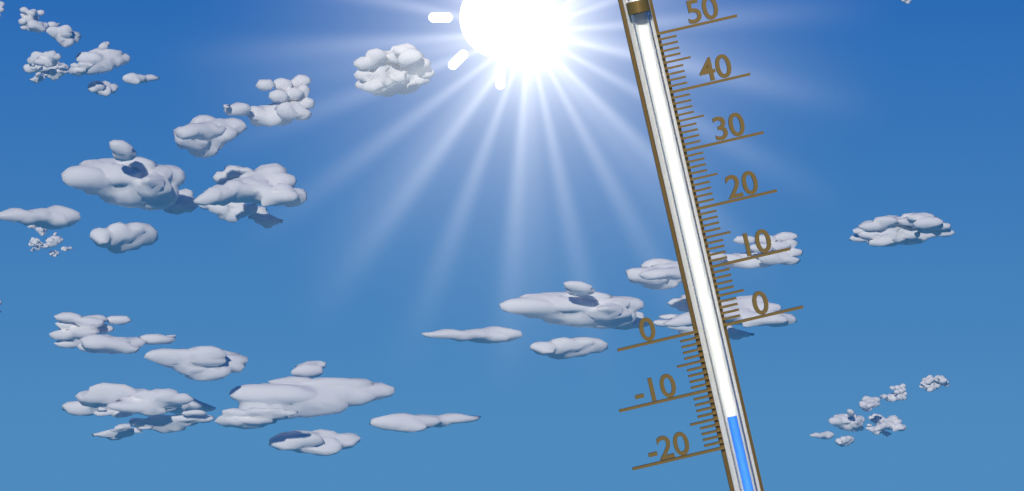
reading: -15 (no unit)
